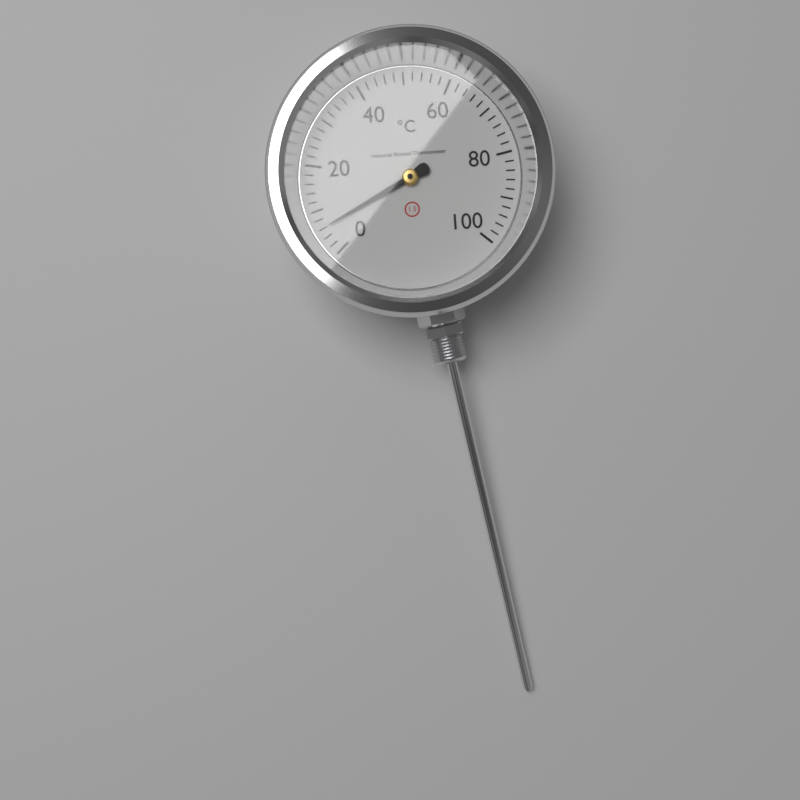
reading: 6 °C
